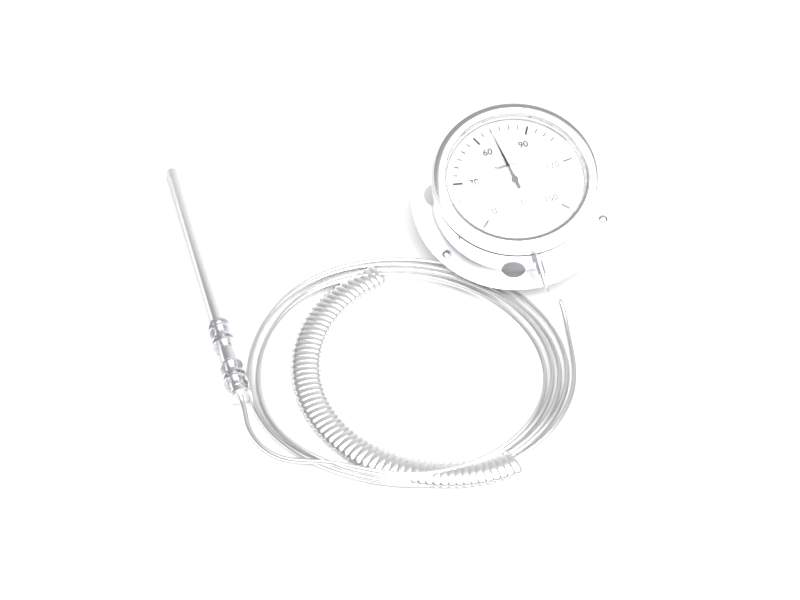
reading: 70 °C
